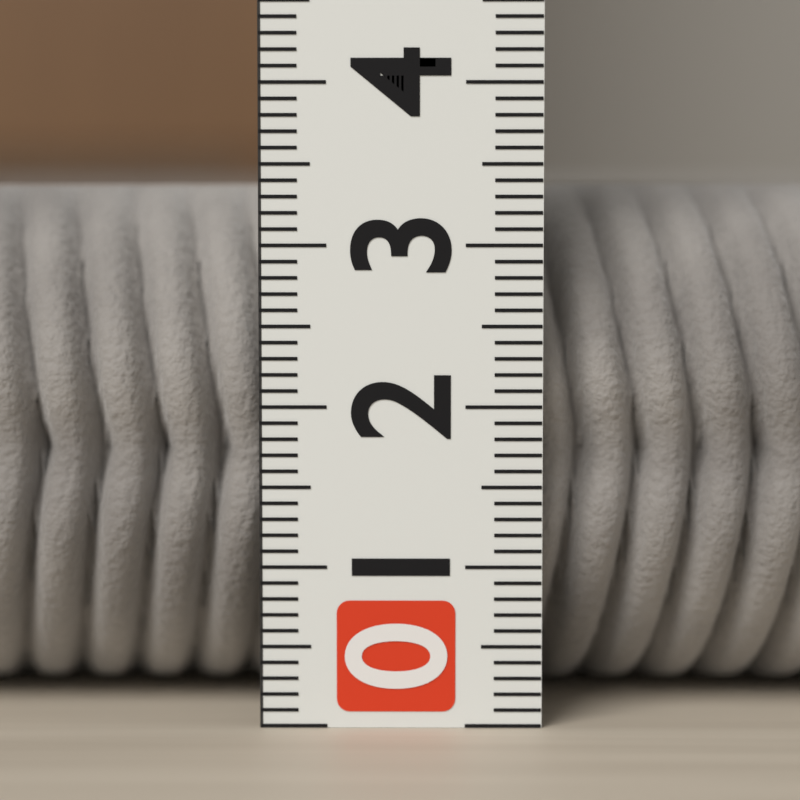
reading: 3.4 (no unit)
